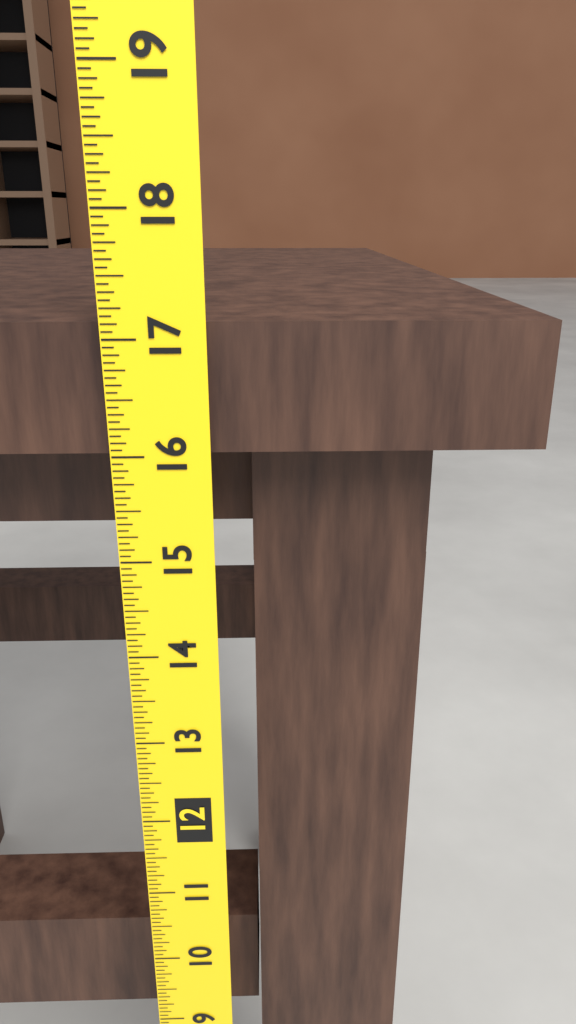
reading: 17.1250 (no unit)
